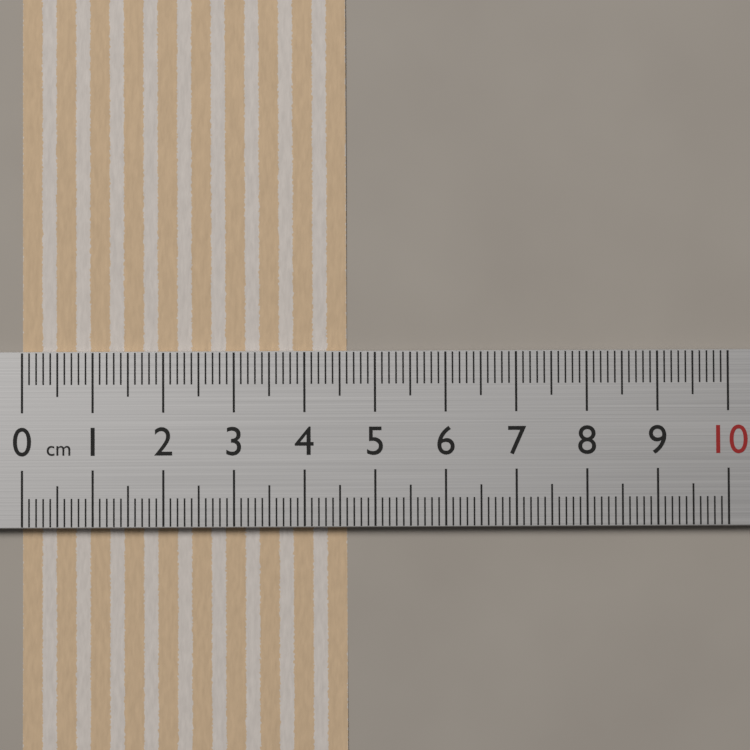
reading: 4.6 cm
